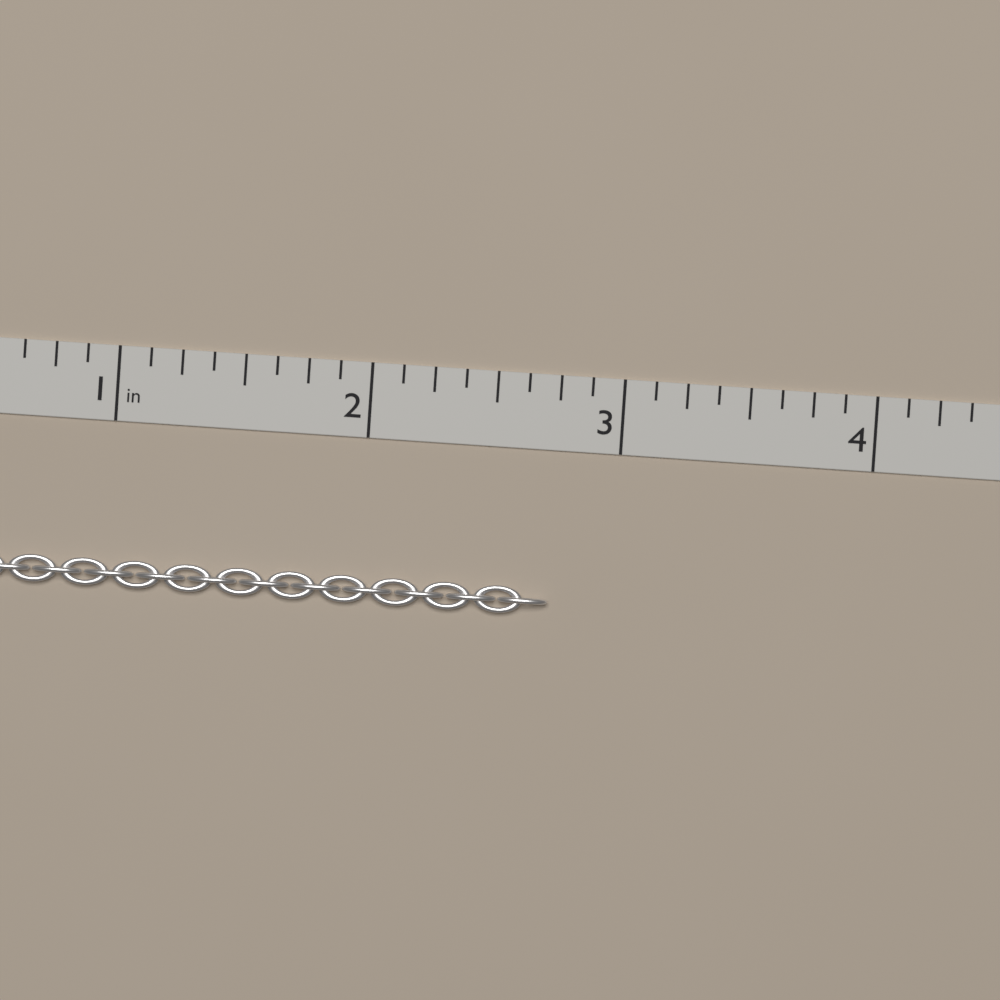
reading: 2.750 in
